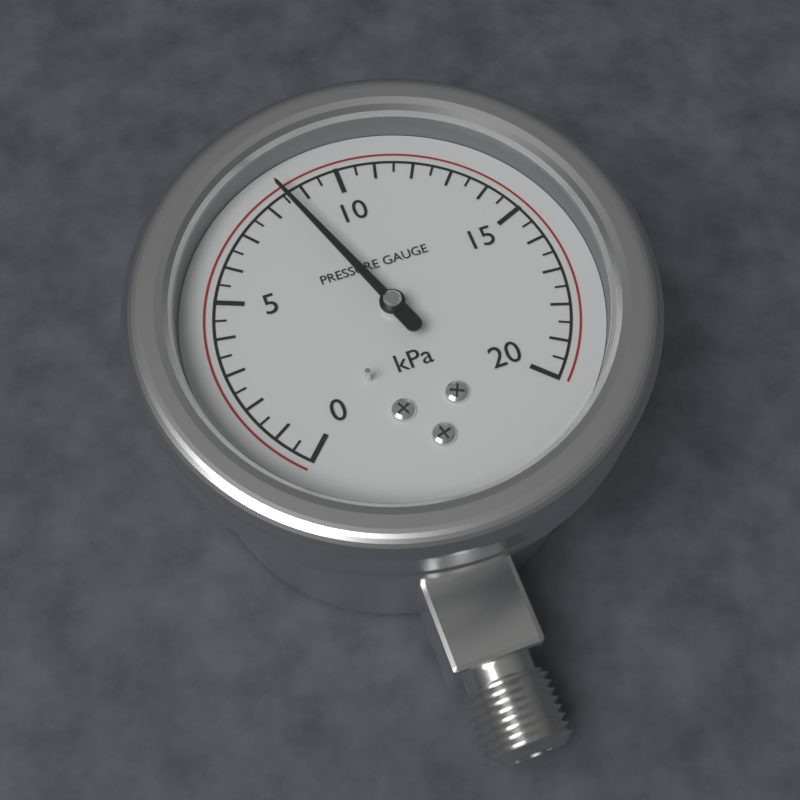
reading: 8.5 kPa
